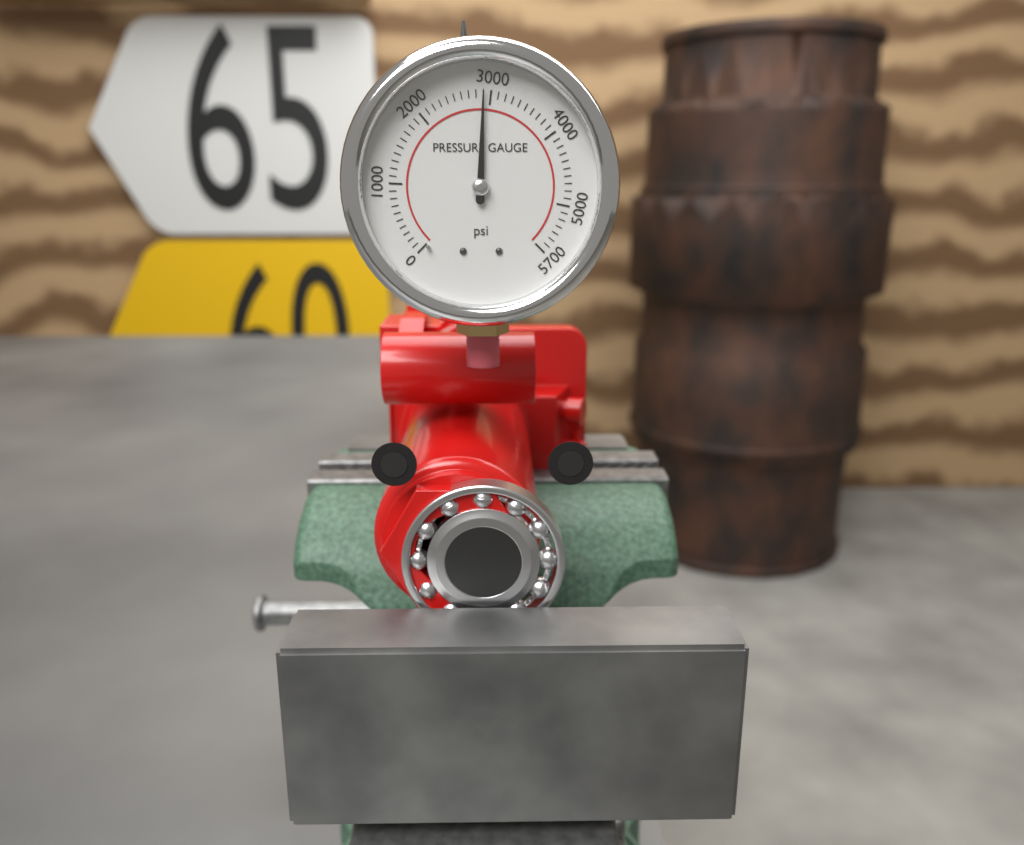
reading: 2900 psi
